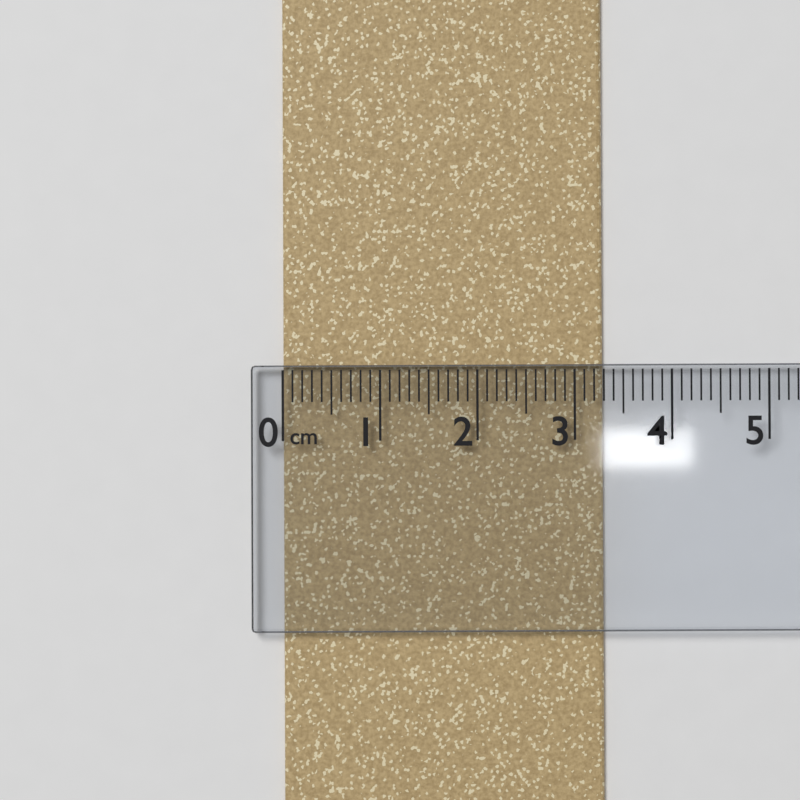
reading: 3.3 cm
